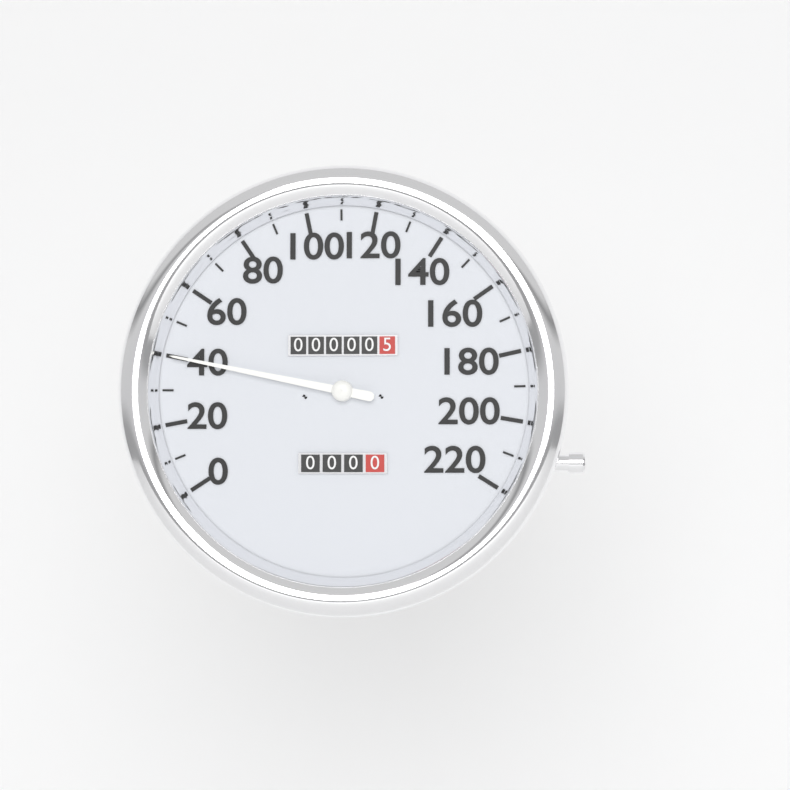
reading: 40 (no unit)
